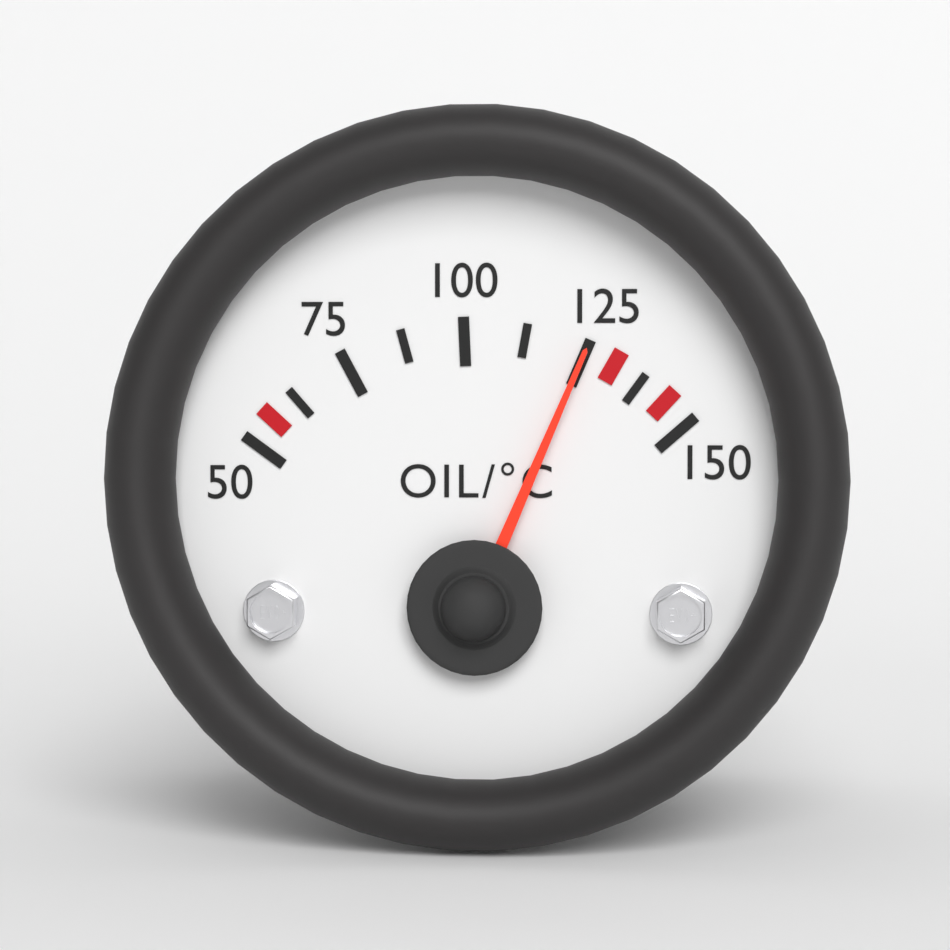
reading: 125.0 °C
